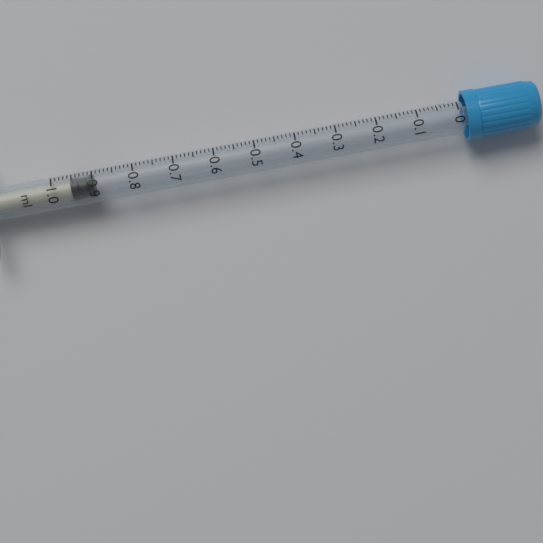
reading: 0.90 ml
